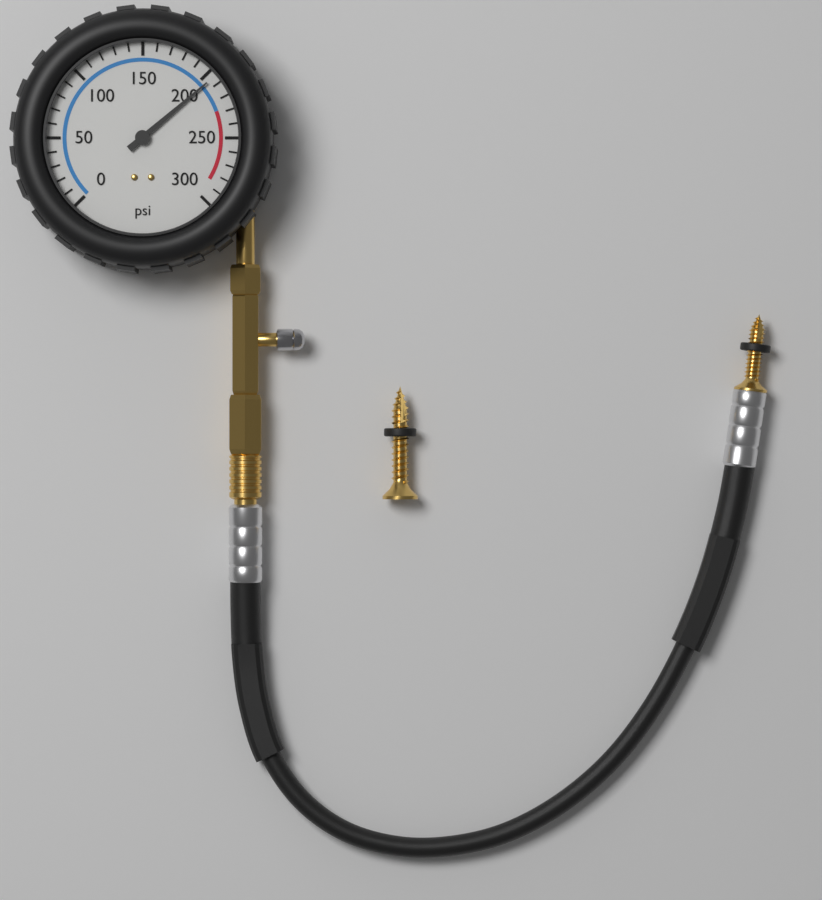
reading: 205 psi
